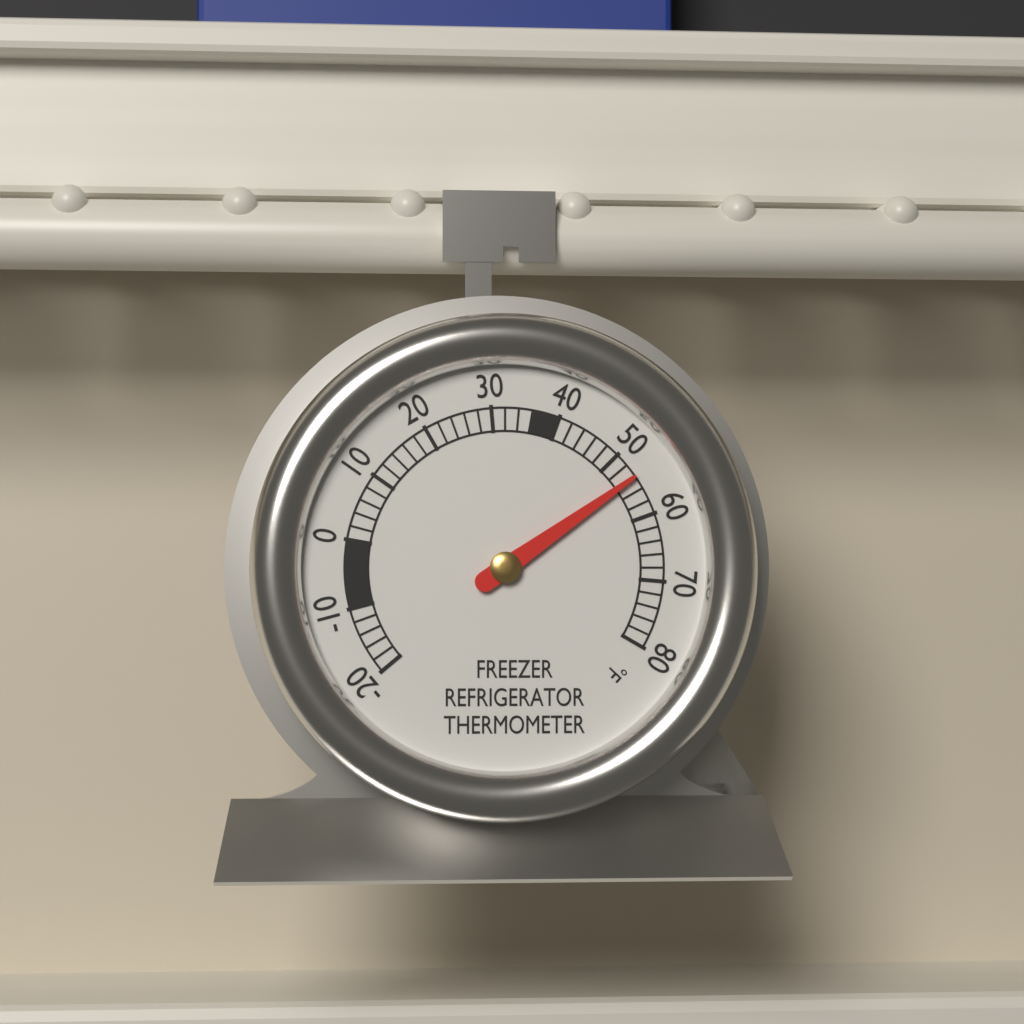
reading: 54 °F
